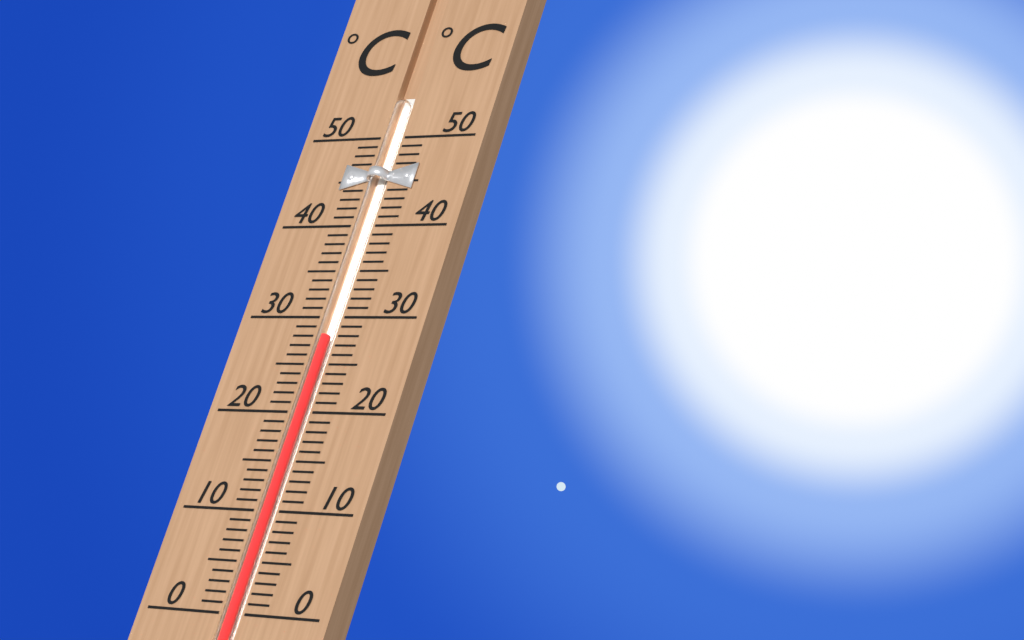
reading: 28 °C
